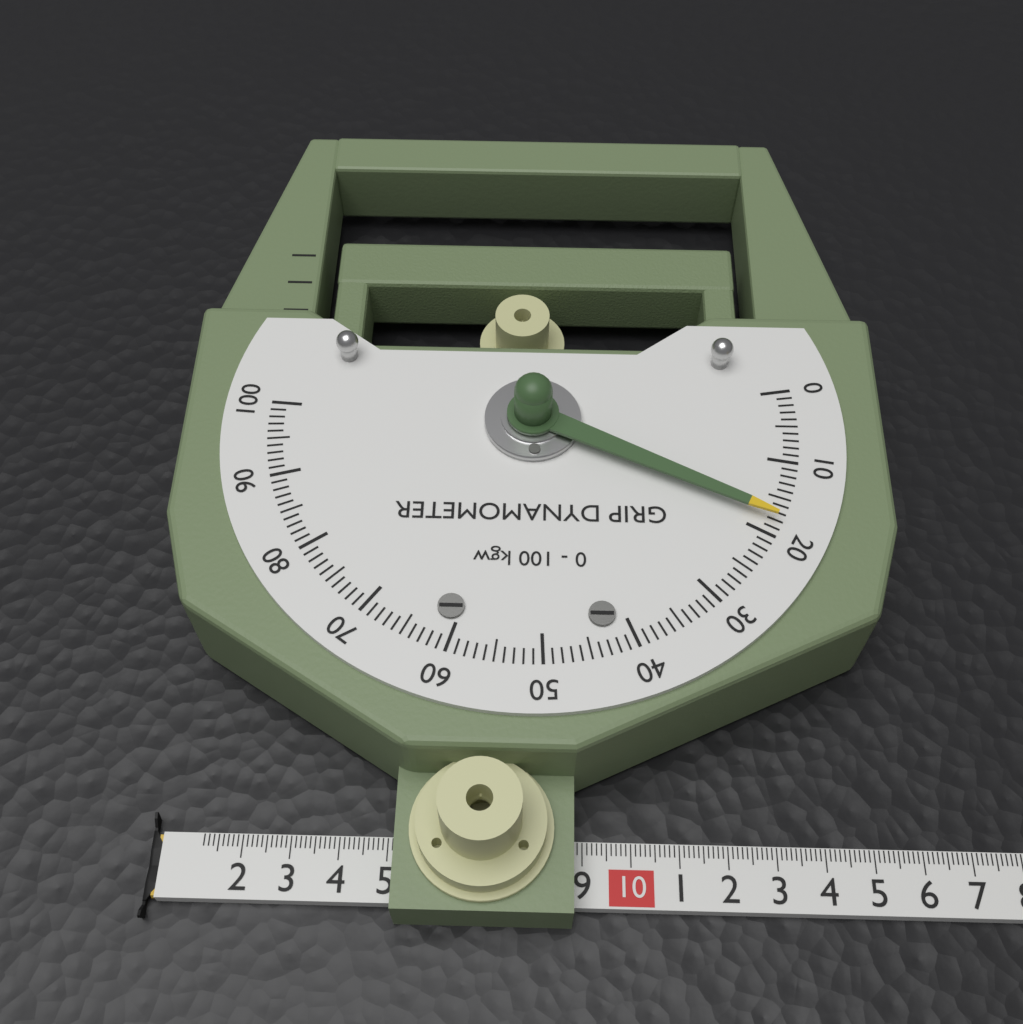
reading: 18 kgw
